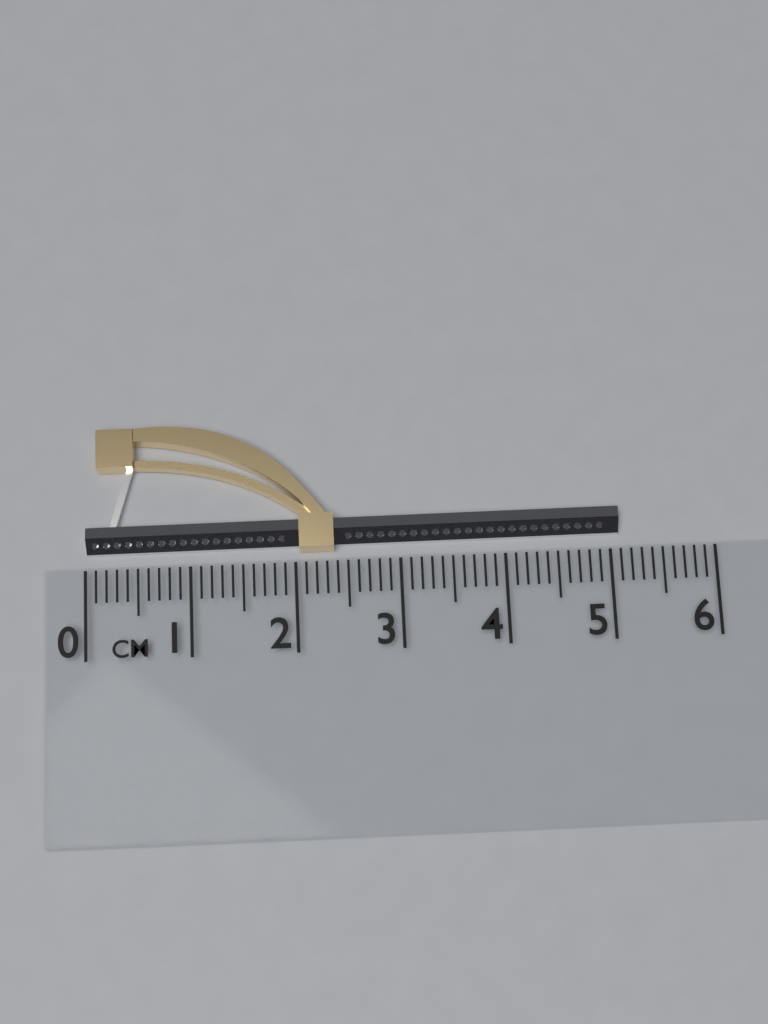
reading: 5.1 cm
